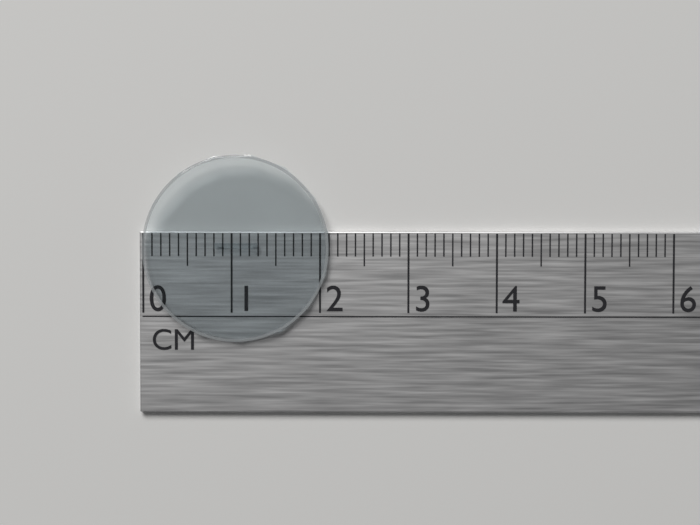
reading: 2.1 cm
